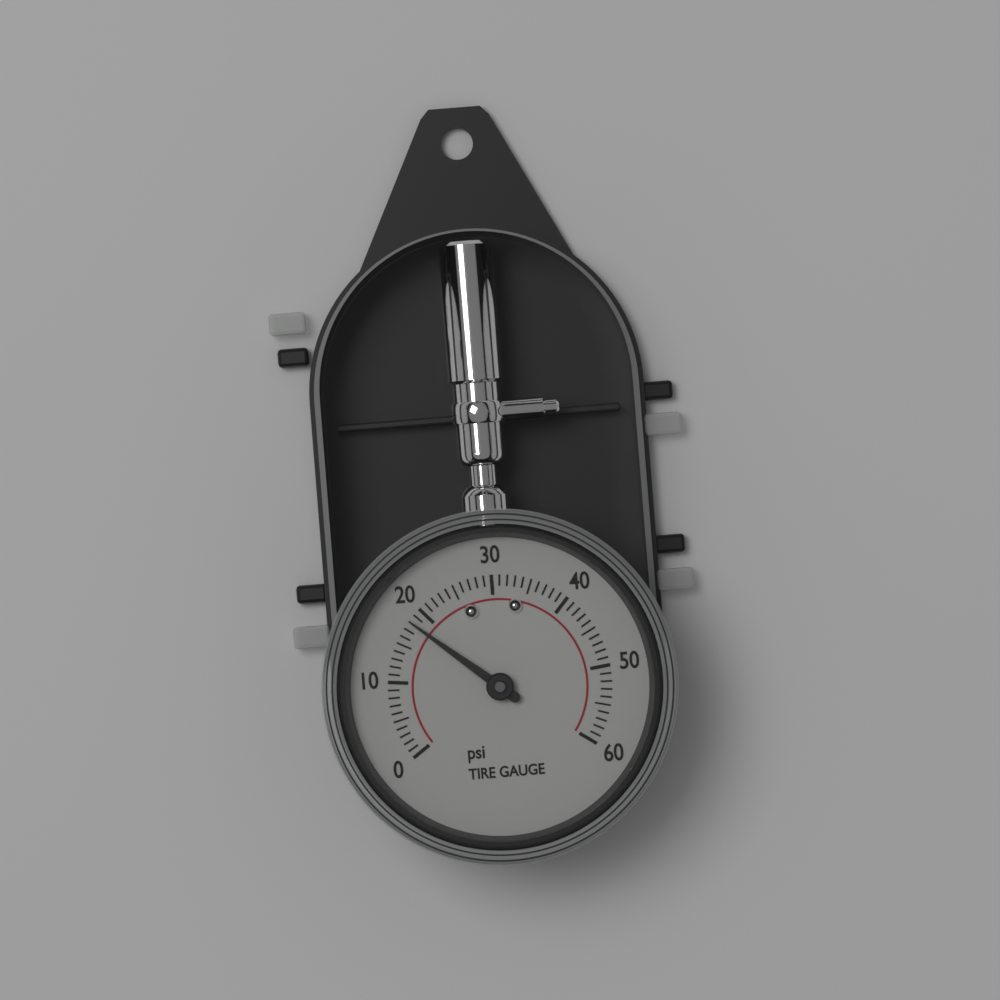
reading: 18 psi
